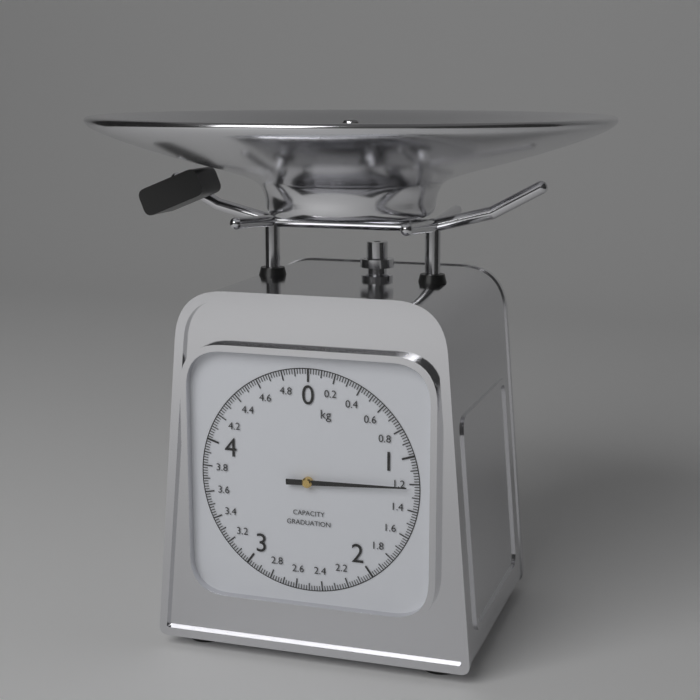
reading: 1.22 kg
